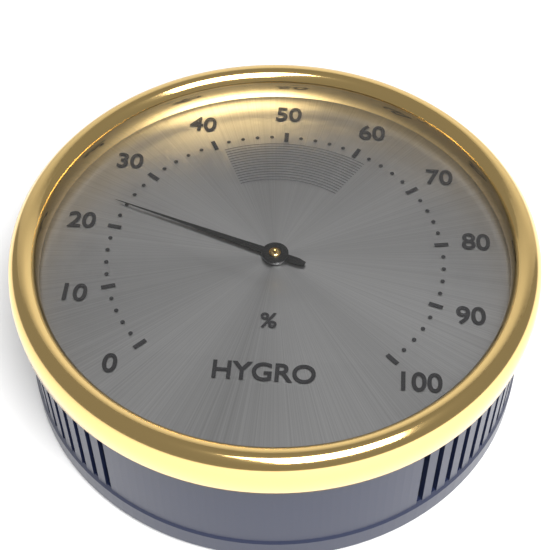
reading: 24 %
